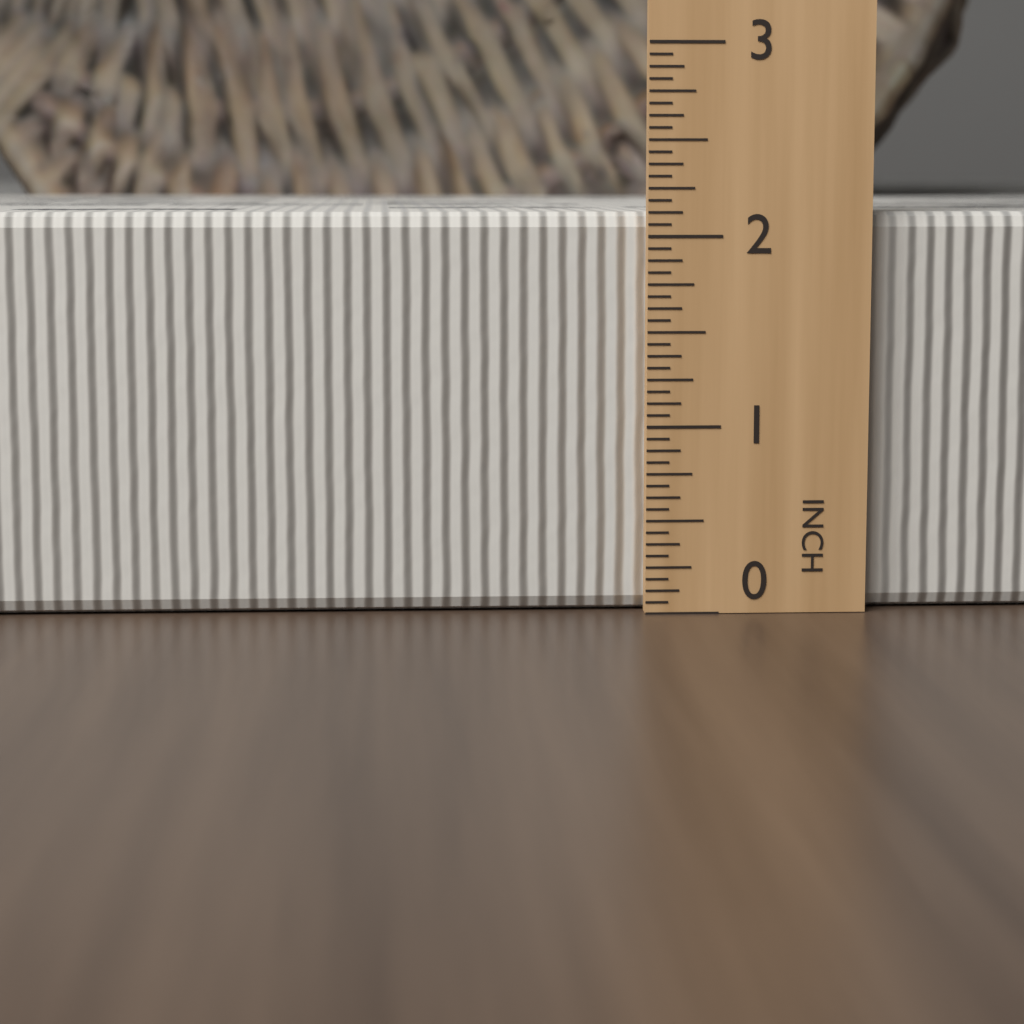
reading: 2.1250 in
